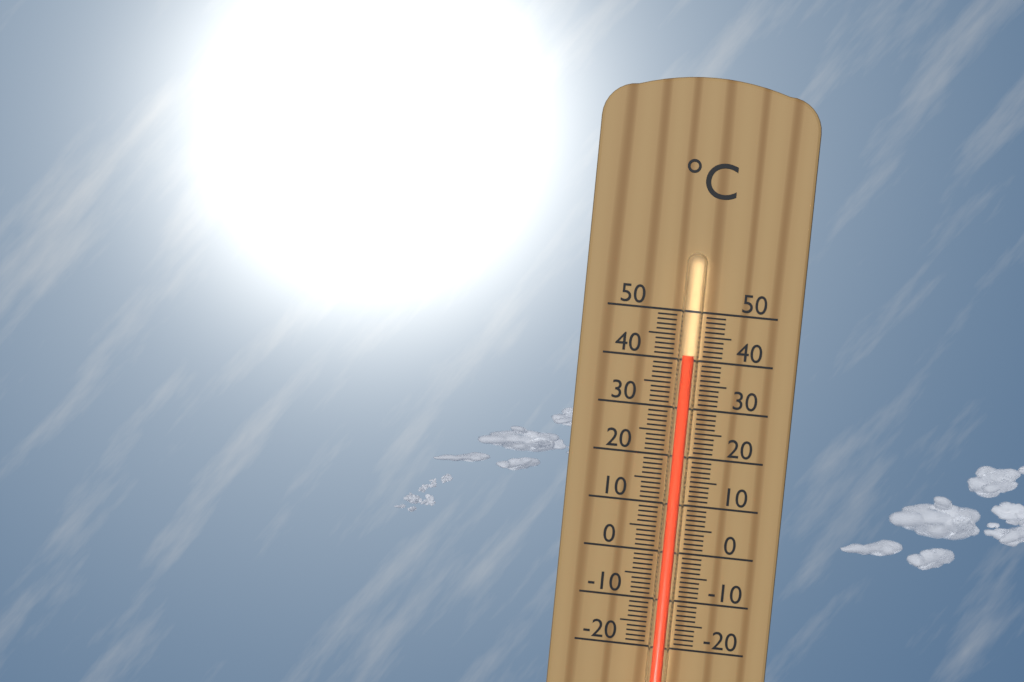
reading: 41 °C
